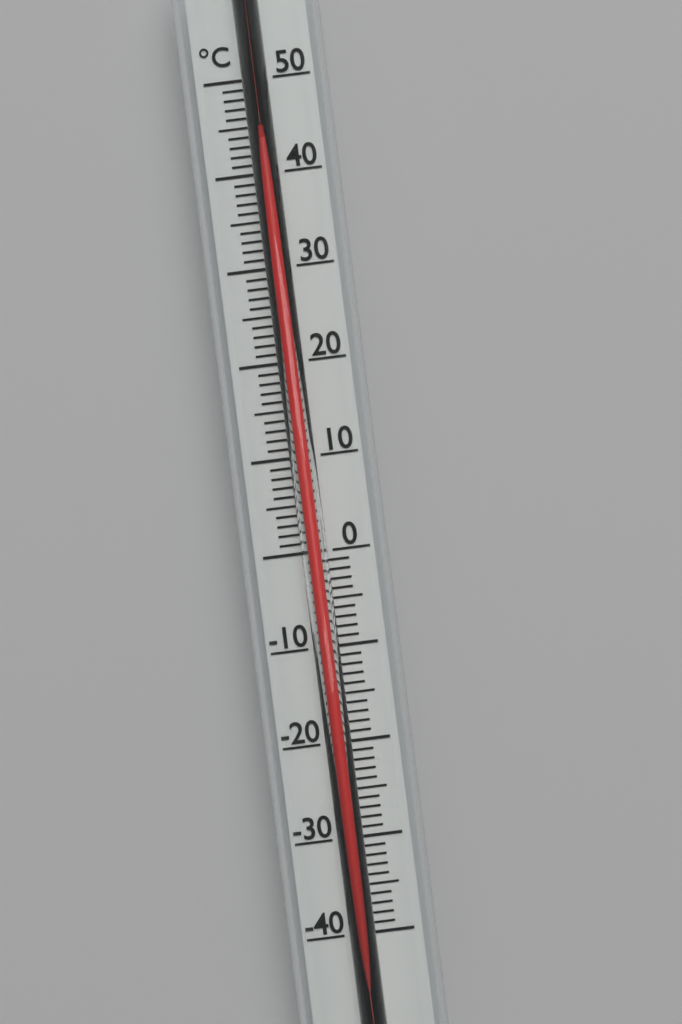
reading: 43 °C
